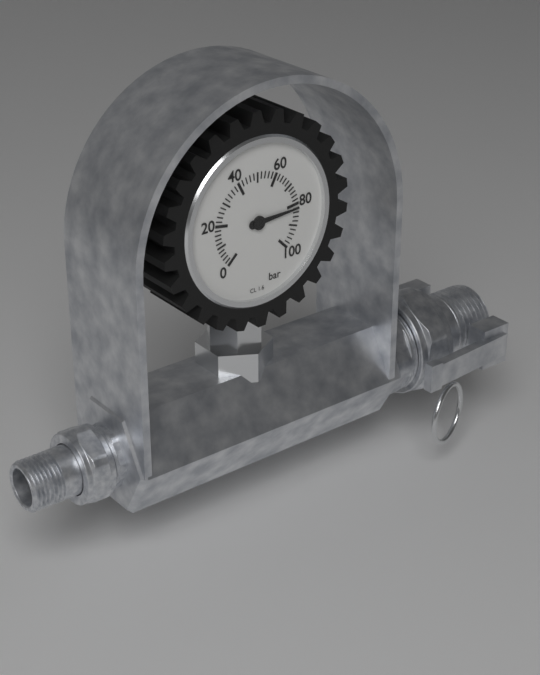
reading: 82 bar
